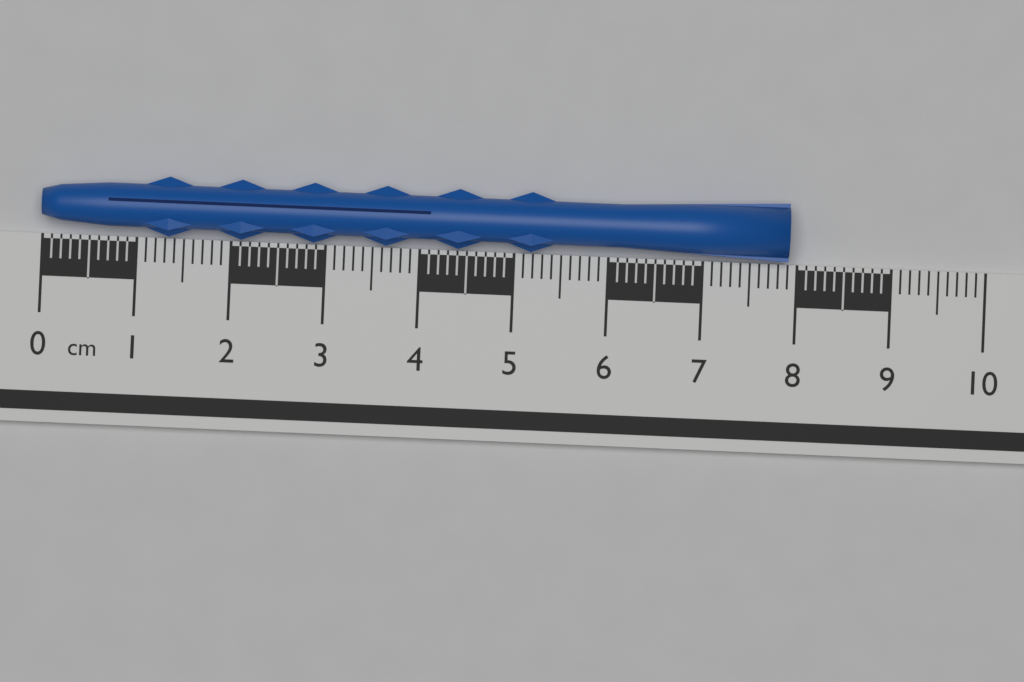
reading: 7.9 cm
